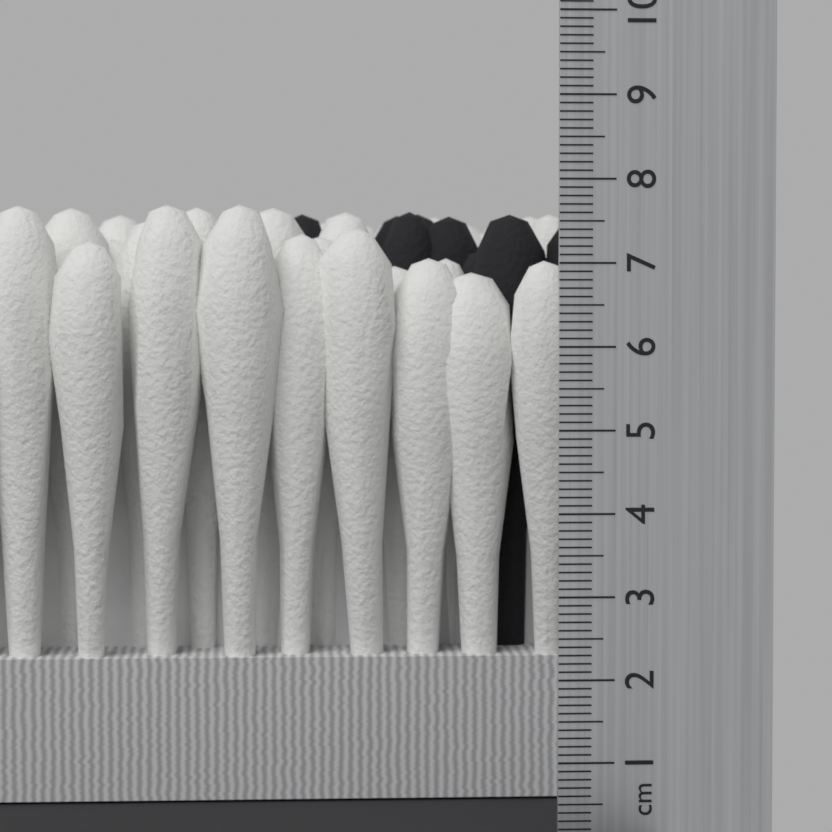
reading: 7.8 cm
